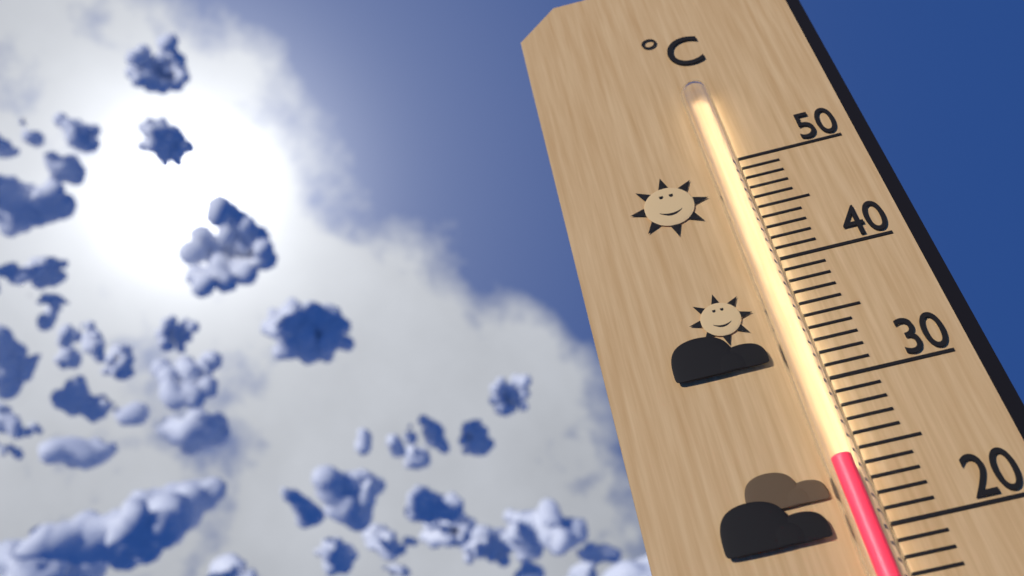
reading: 24 °C
